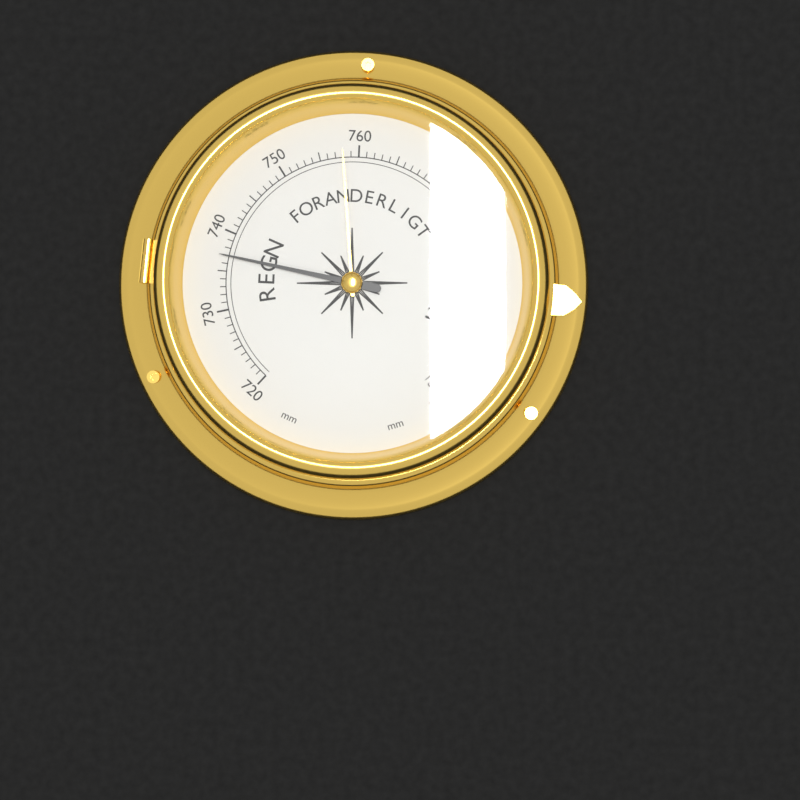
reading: 737 mm
